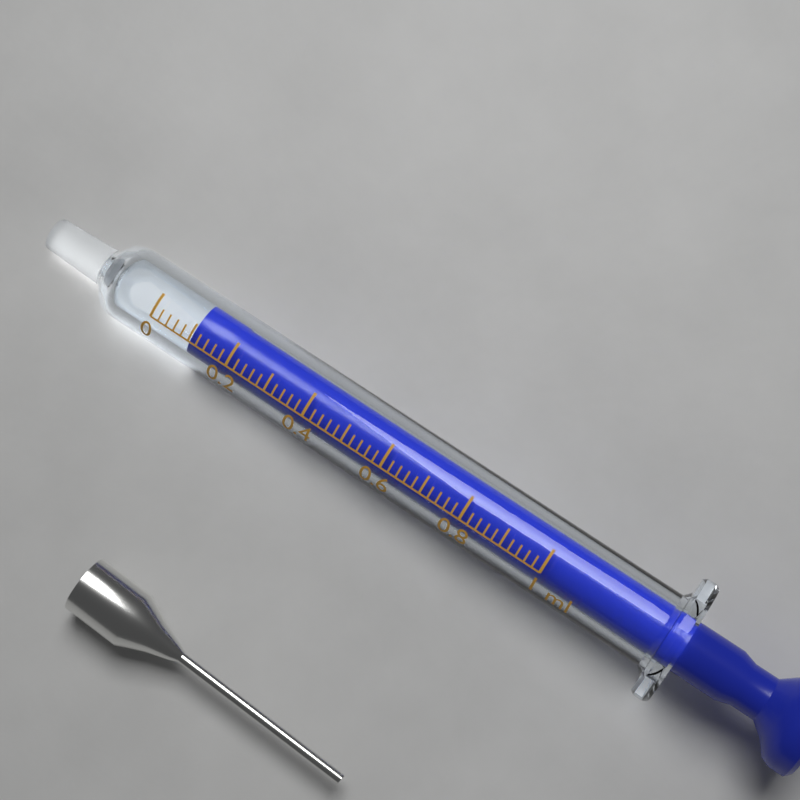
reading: 0.10 ml
